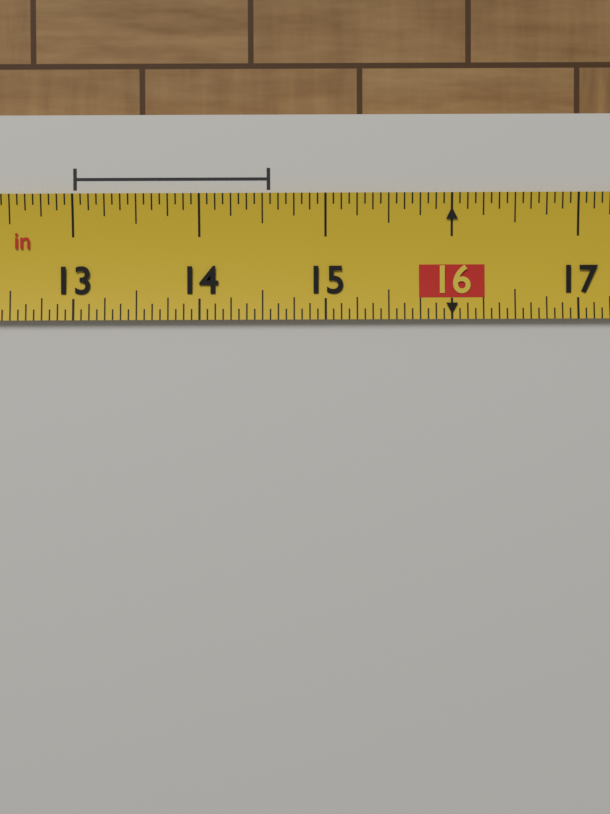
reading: 14.5625 in
